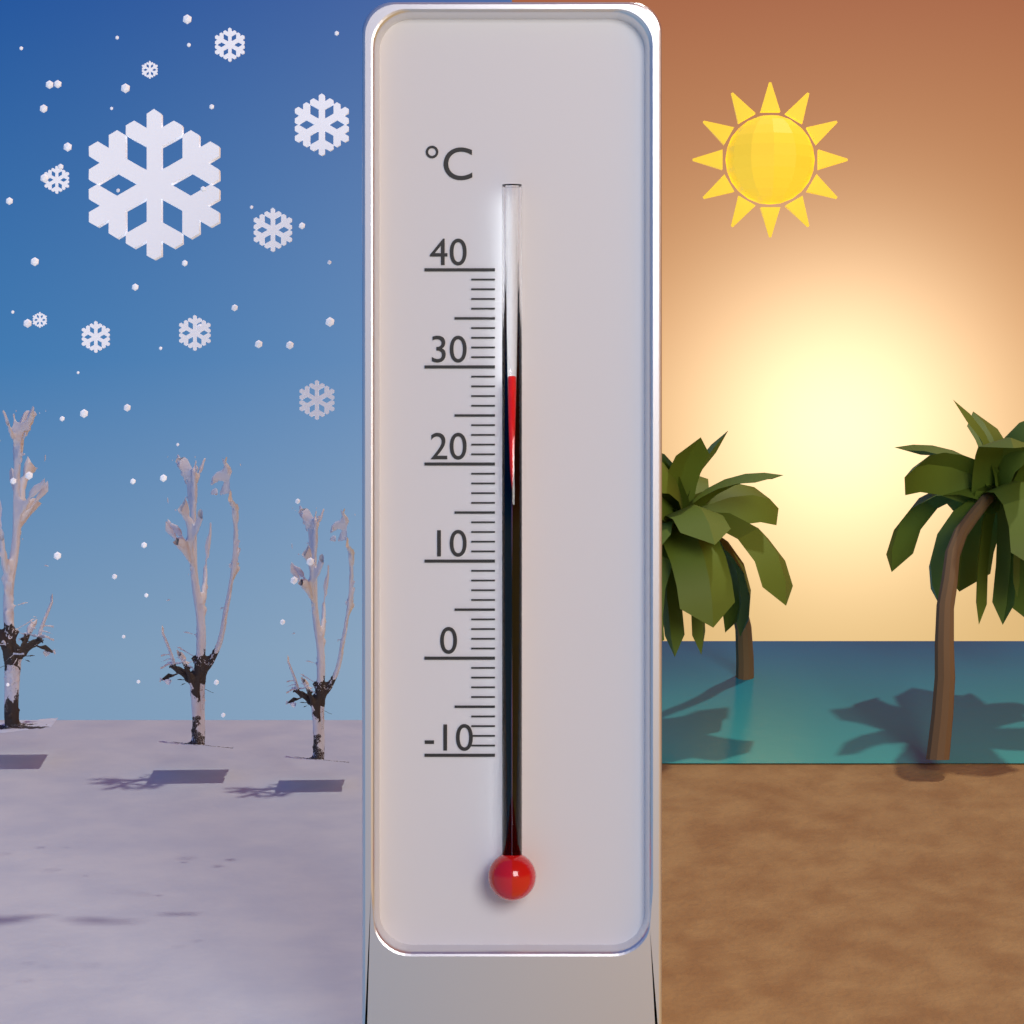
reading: 29 °C
